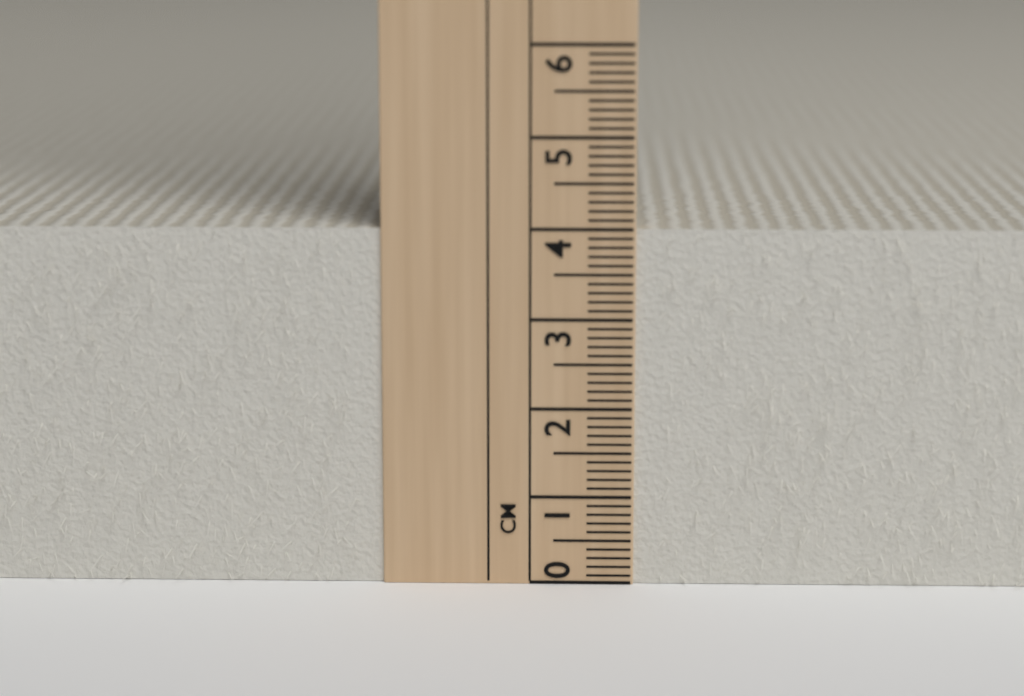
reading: 4.0 cm
